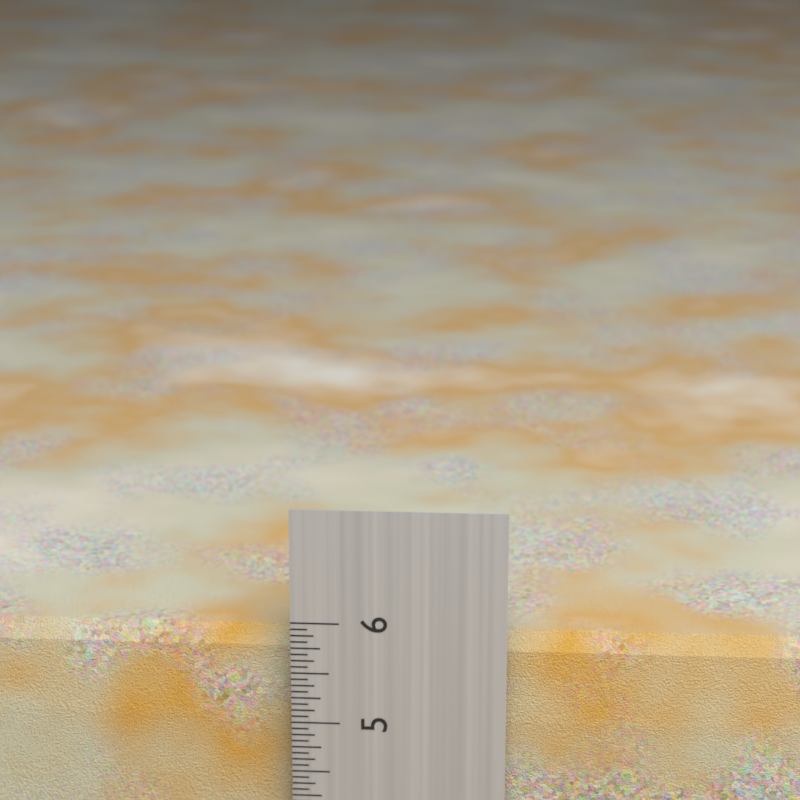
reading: 5.8125 in
